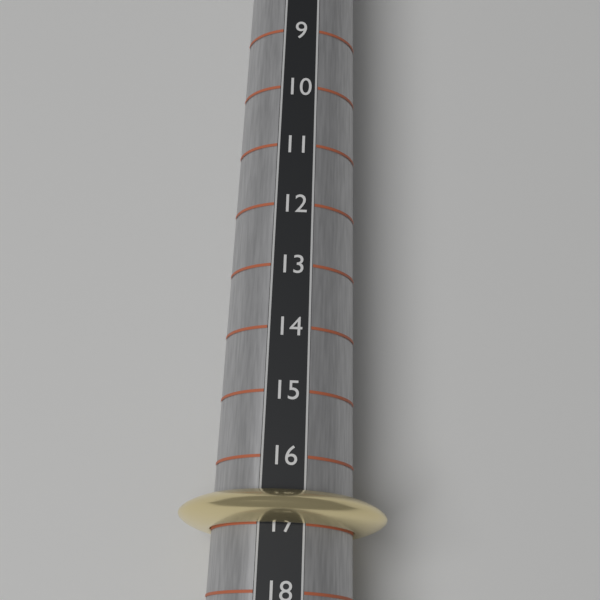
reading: 17 (no unit)
